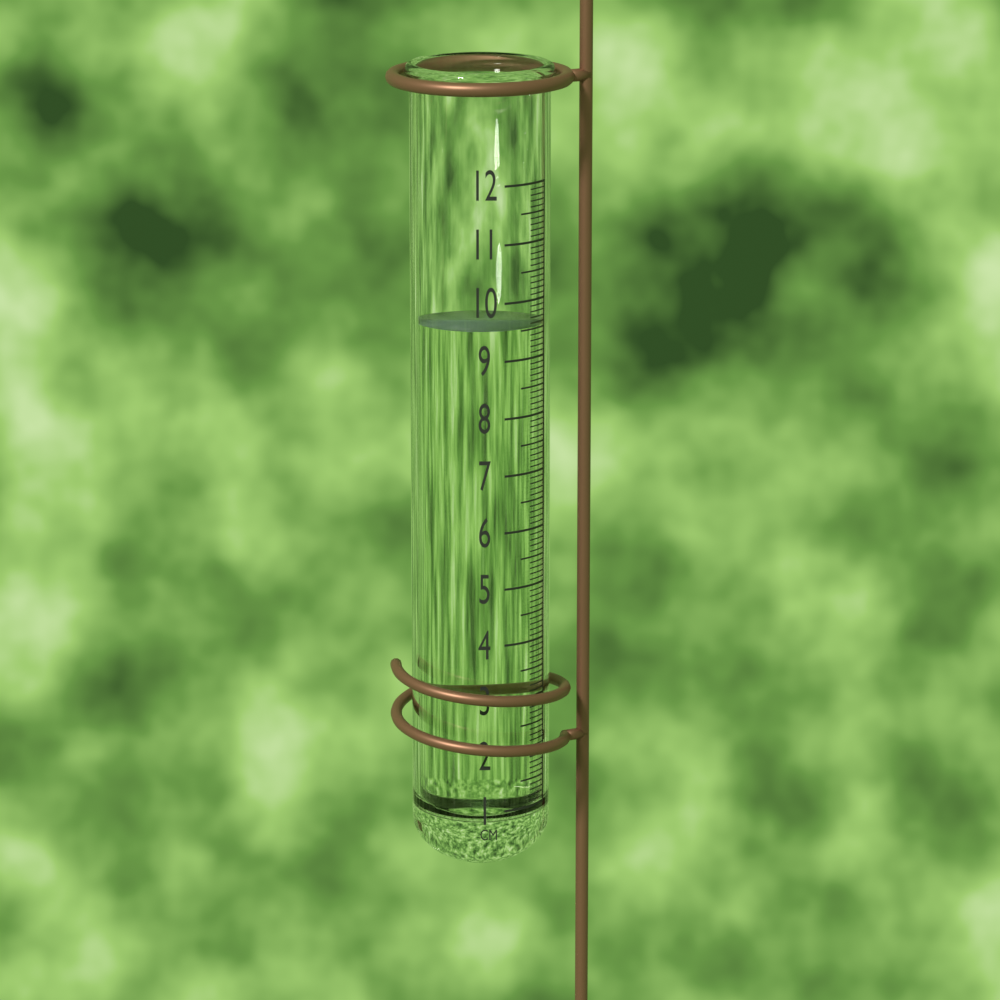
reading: 9.6 cm
